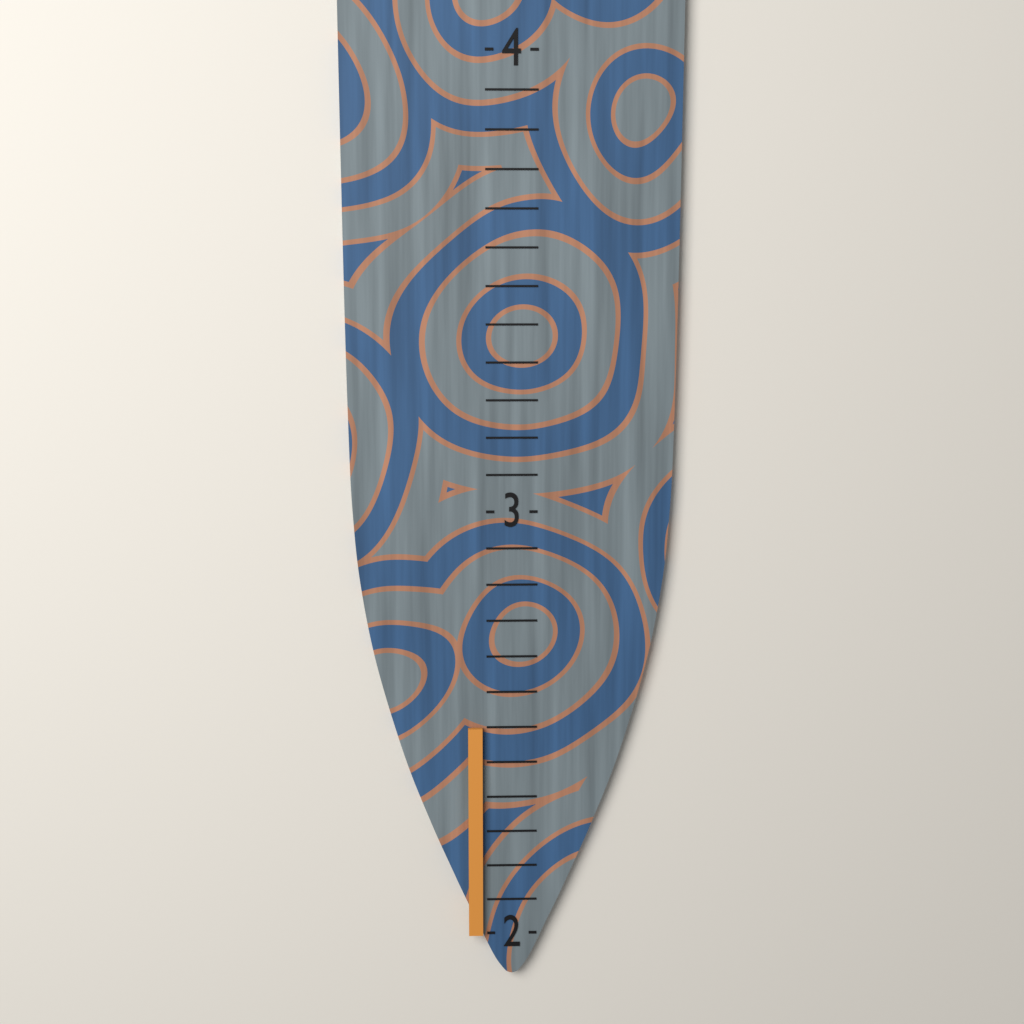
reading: 2.500000 (no unit)
